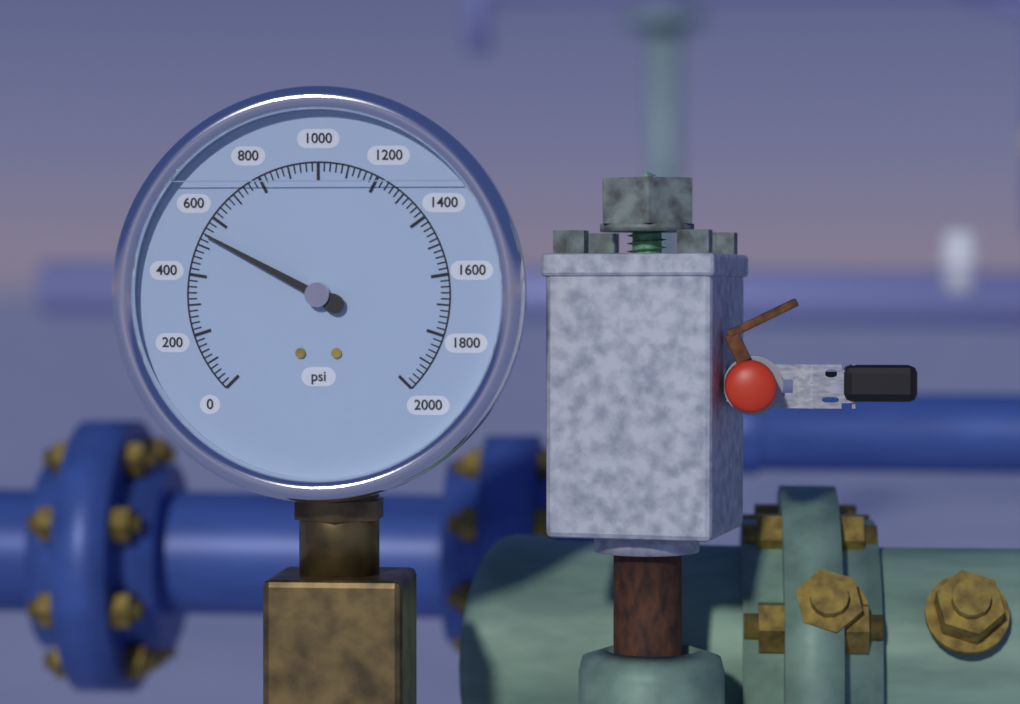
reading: 540 psi
